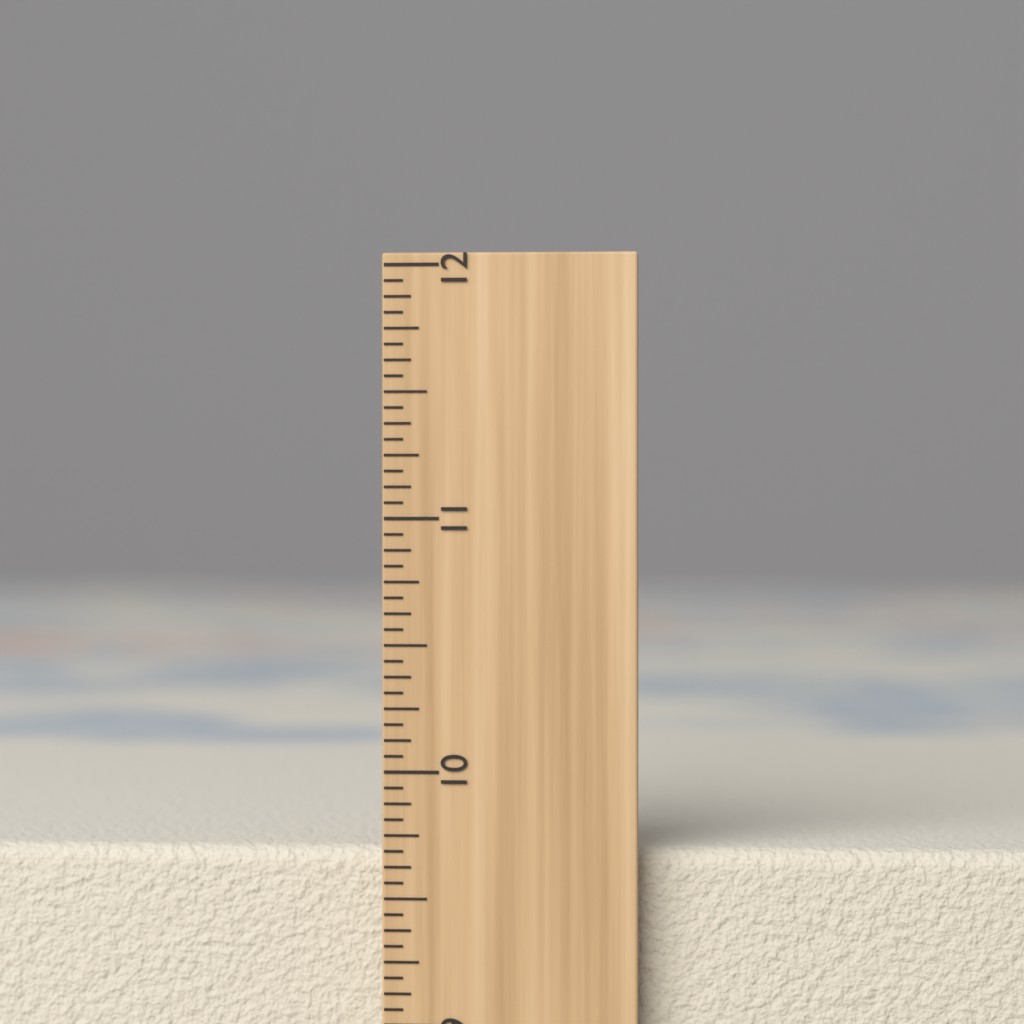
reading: 9.6875 inch
